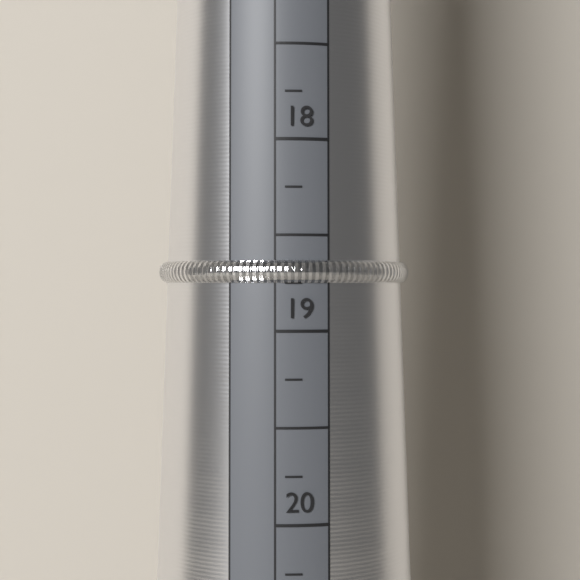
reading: 18.75 mm
